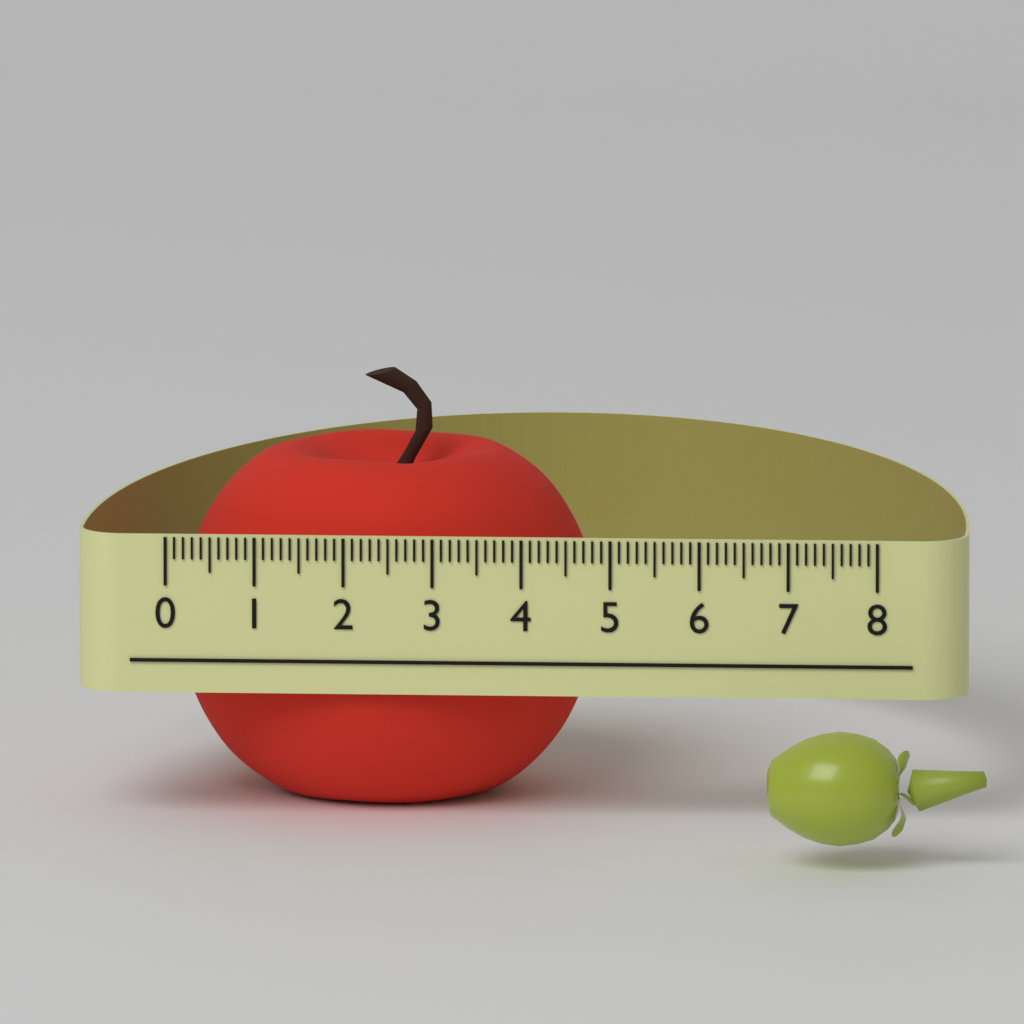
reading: 4.7 (no unit)
